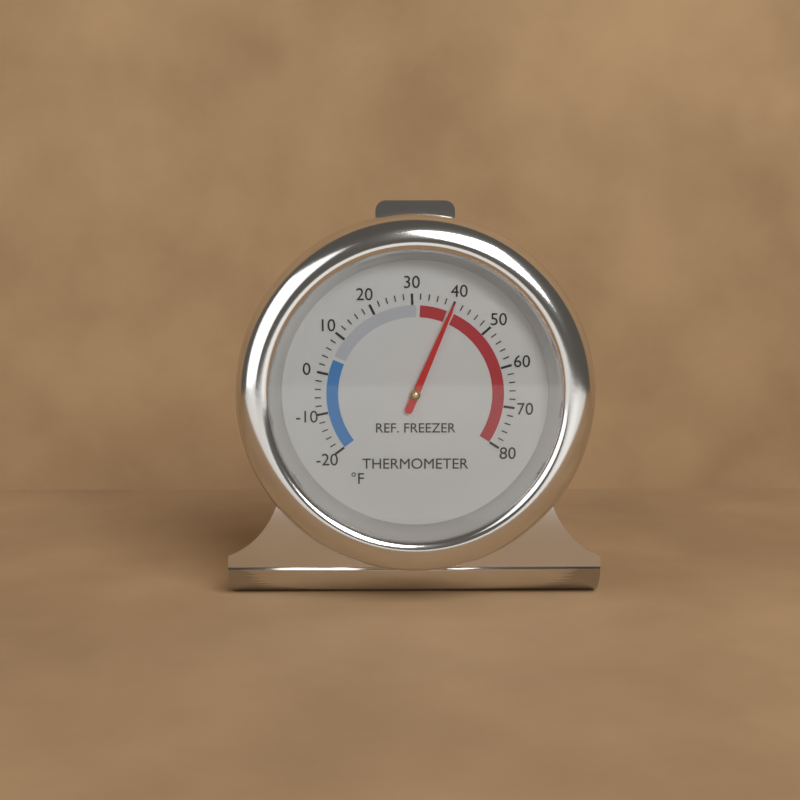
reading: 40 °F
